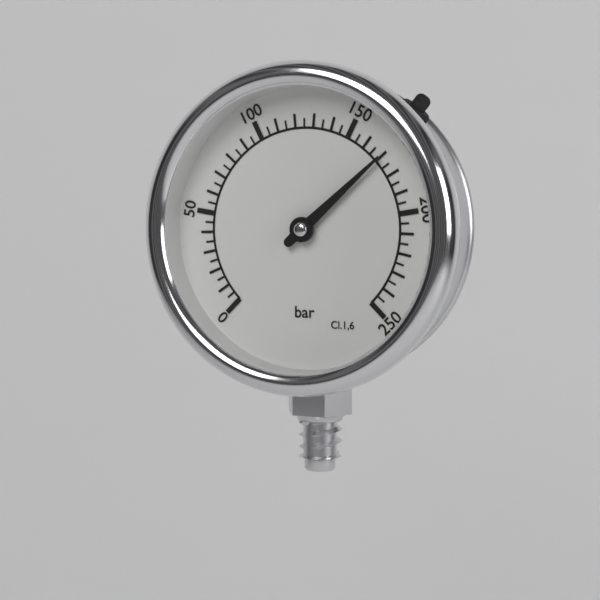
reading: 170 bar
